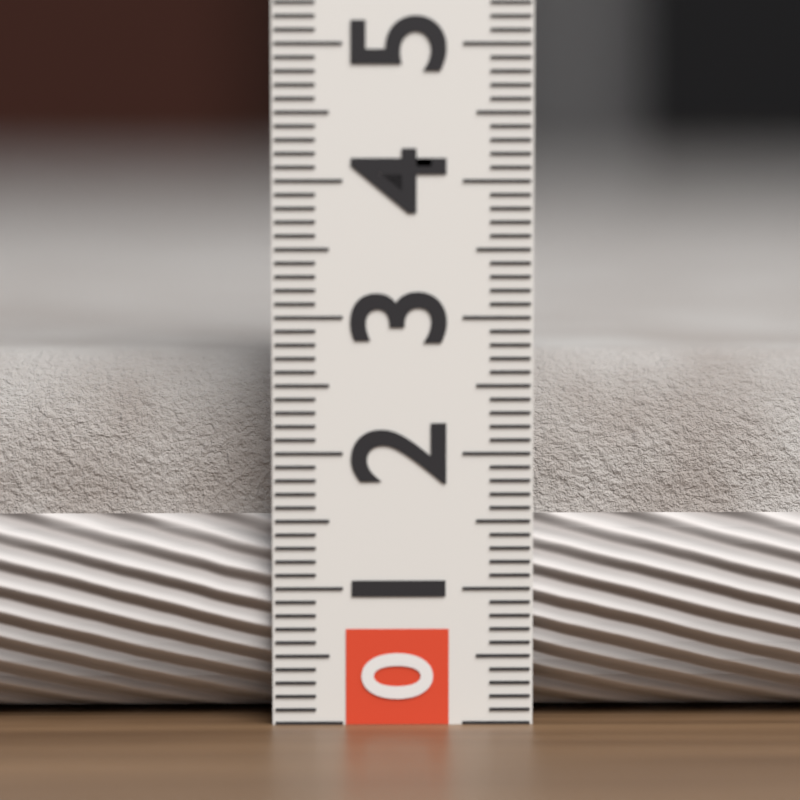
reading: 2.7 (no unit)
